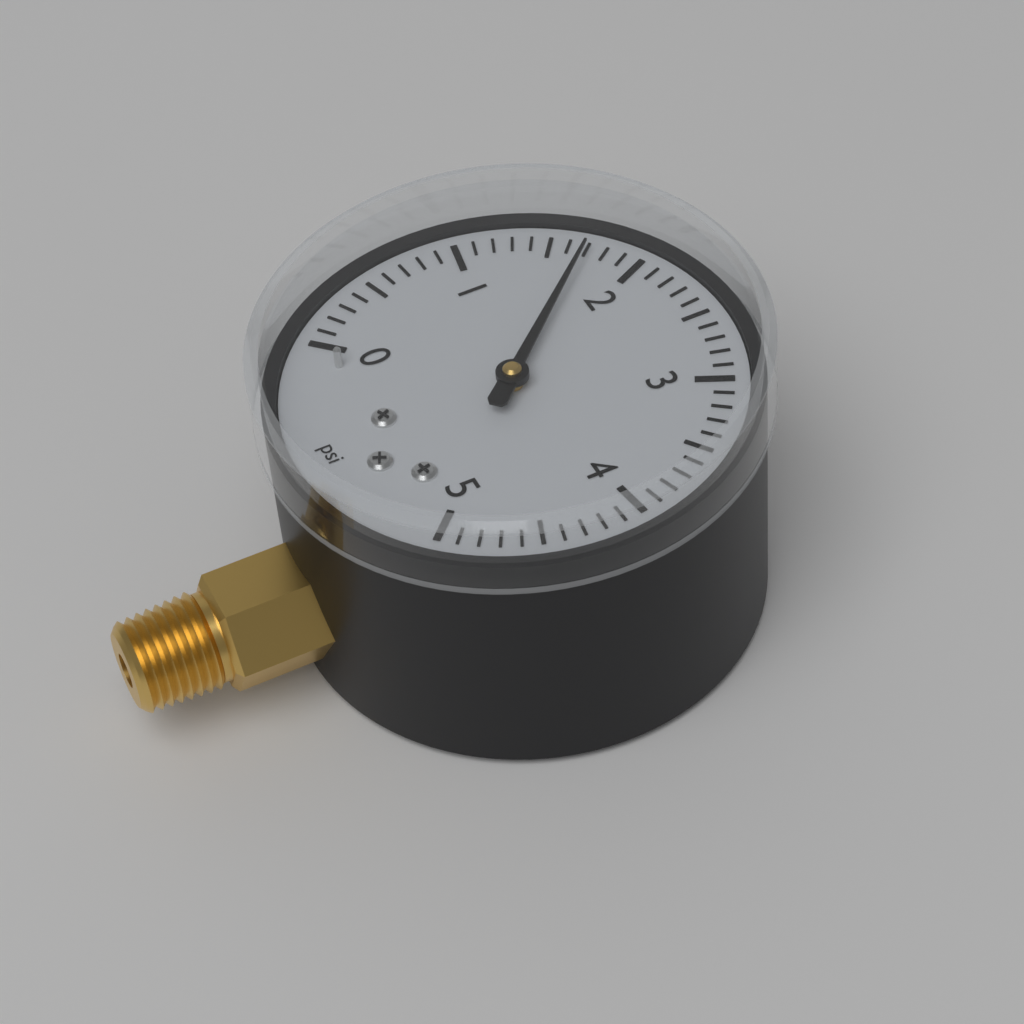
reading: 1.7 psi
